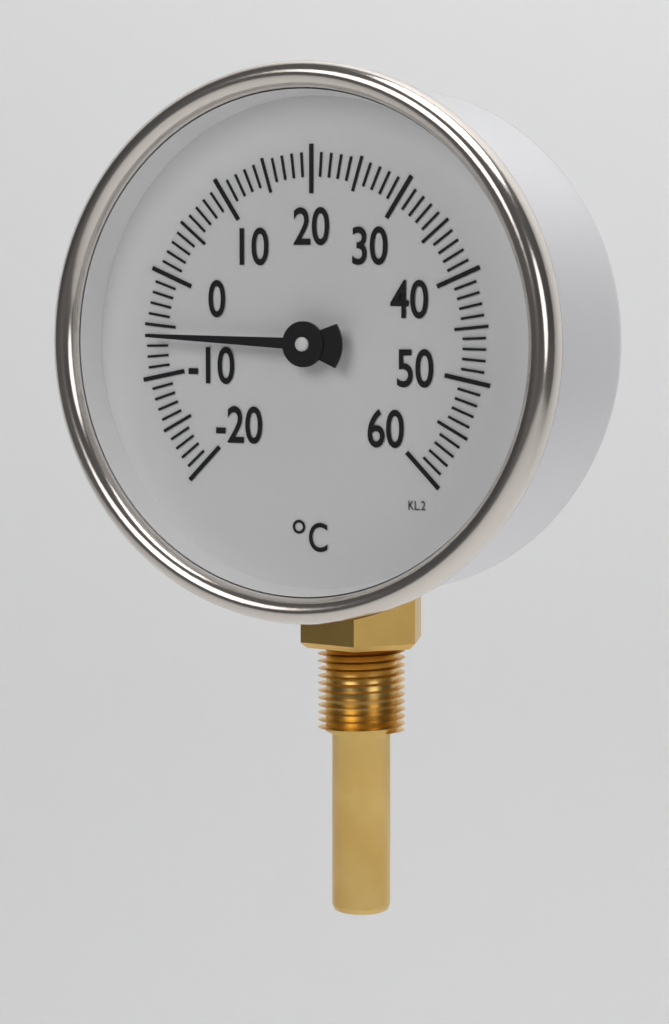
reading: -6 °C
